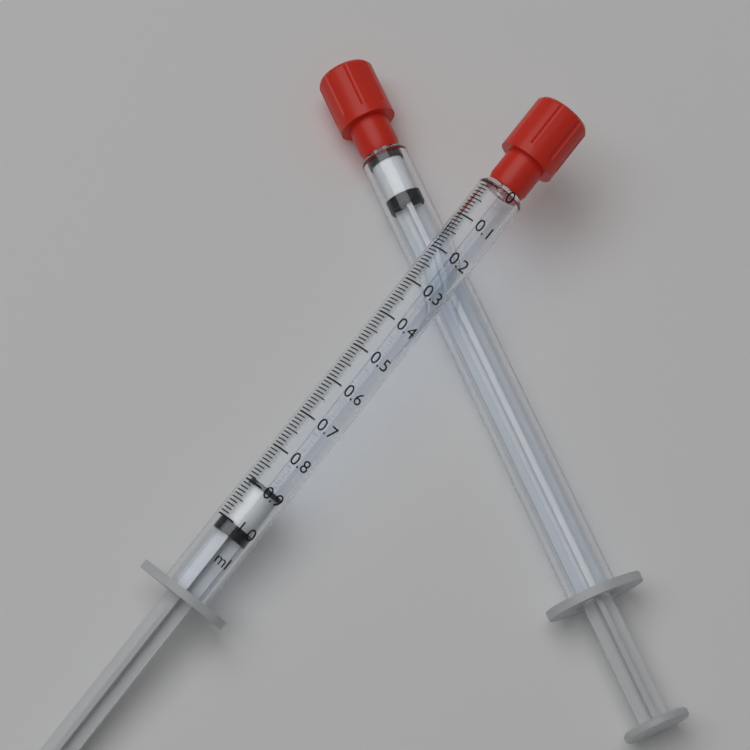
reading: 0.89 ml
